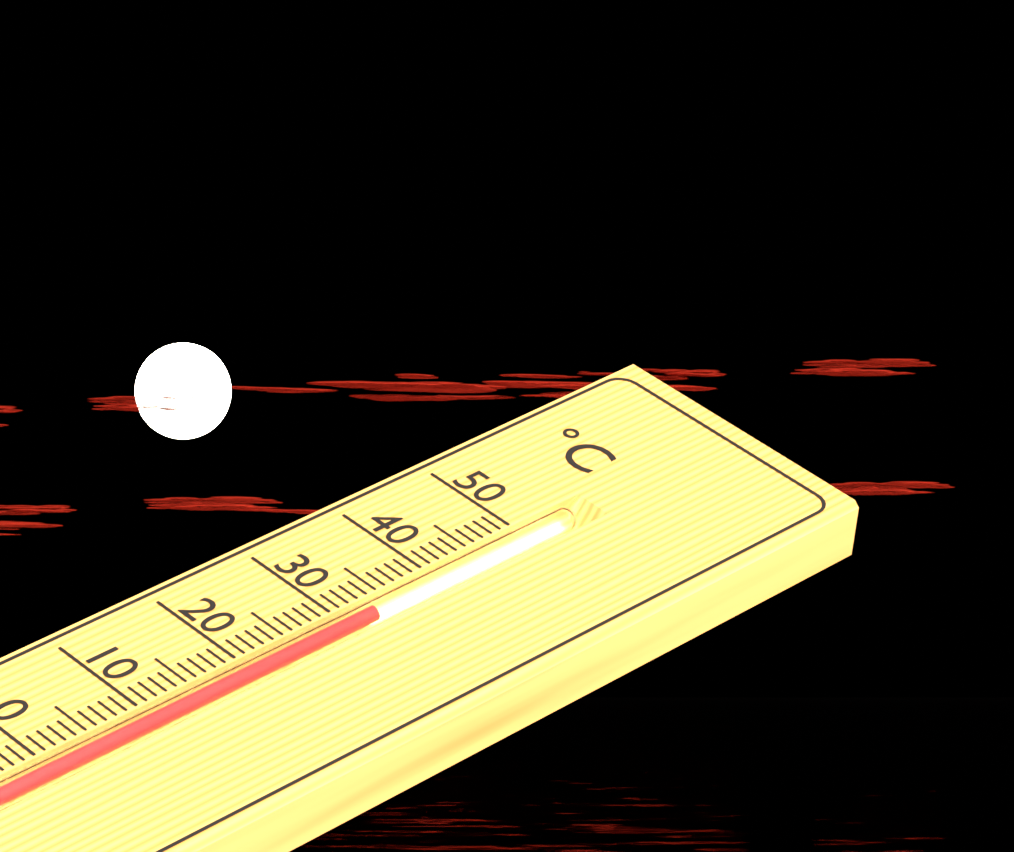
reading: 33 °C
